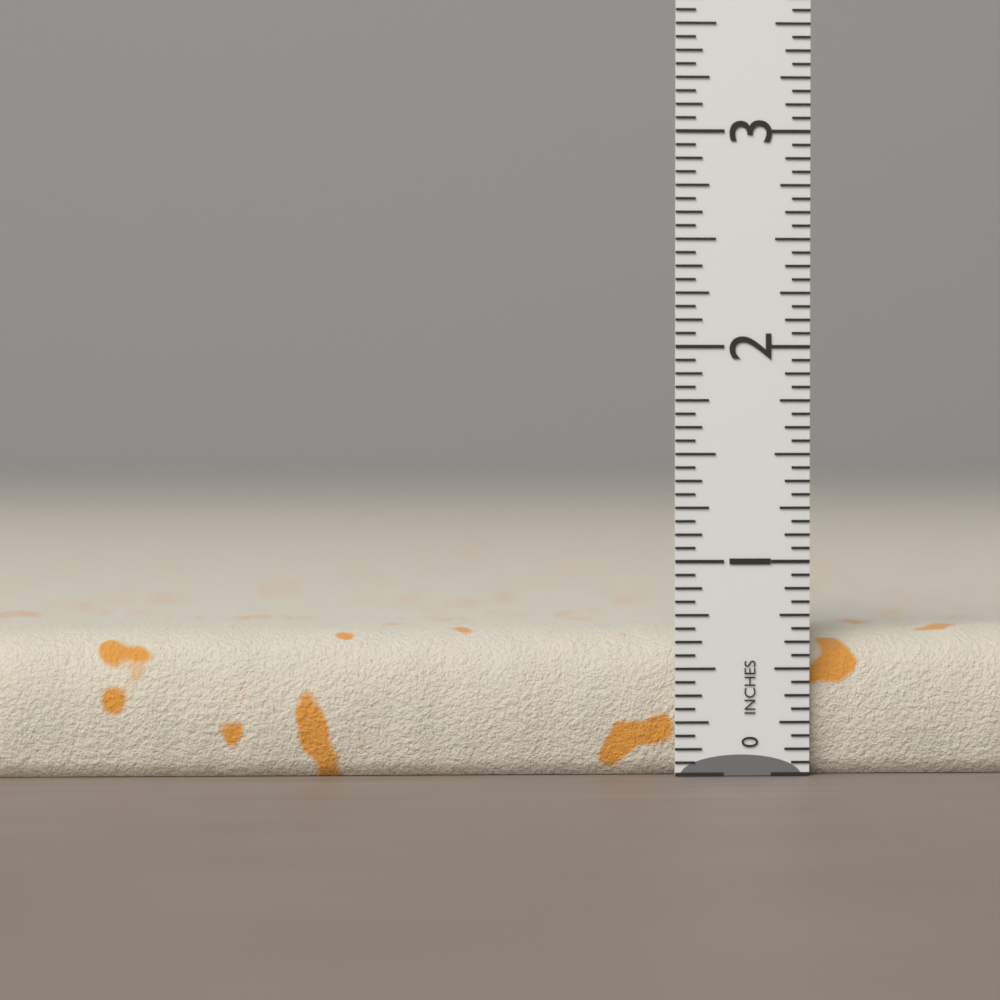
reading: 0.6875 in
